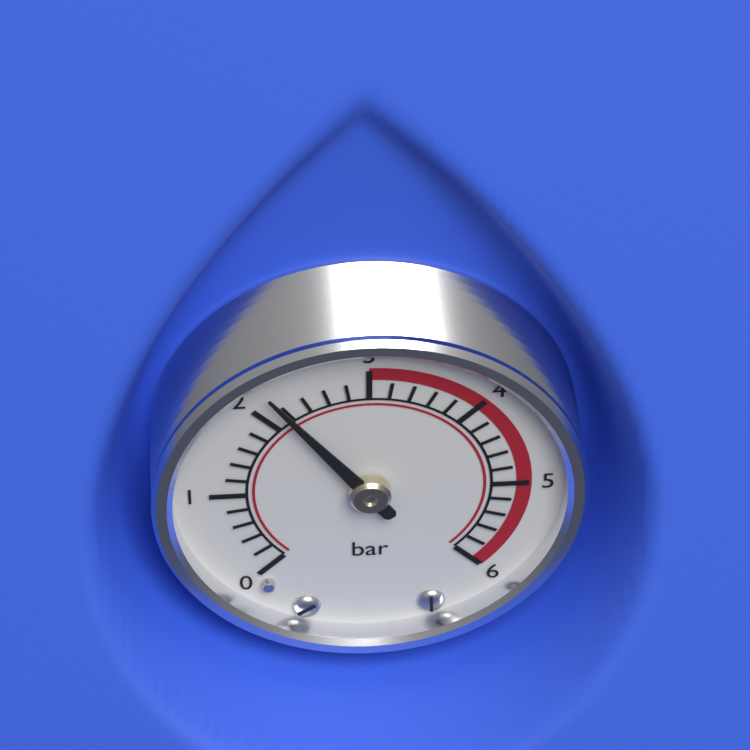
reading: 2.2 bar
